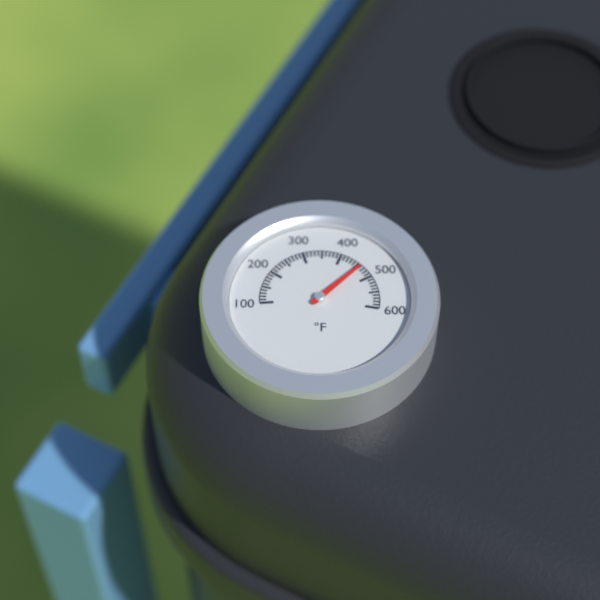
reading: 460 °F
